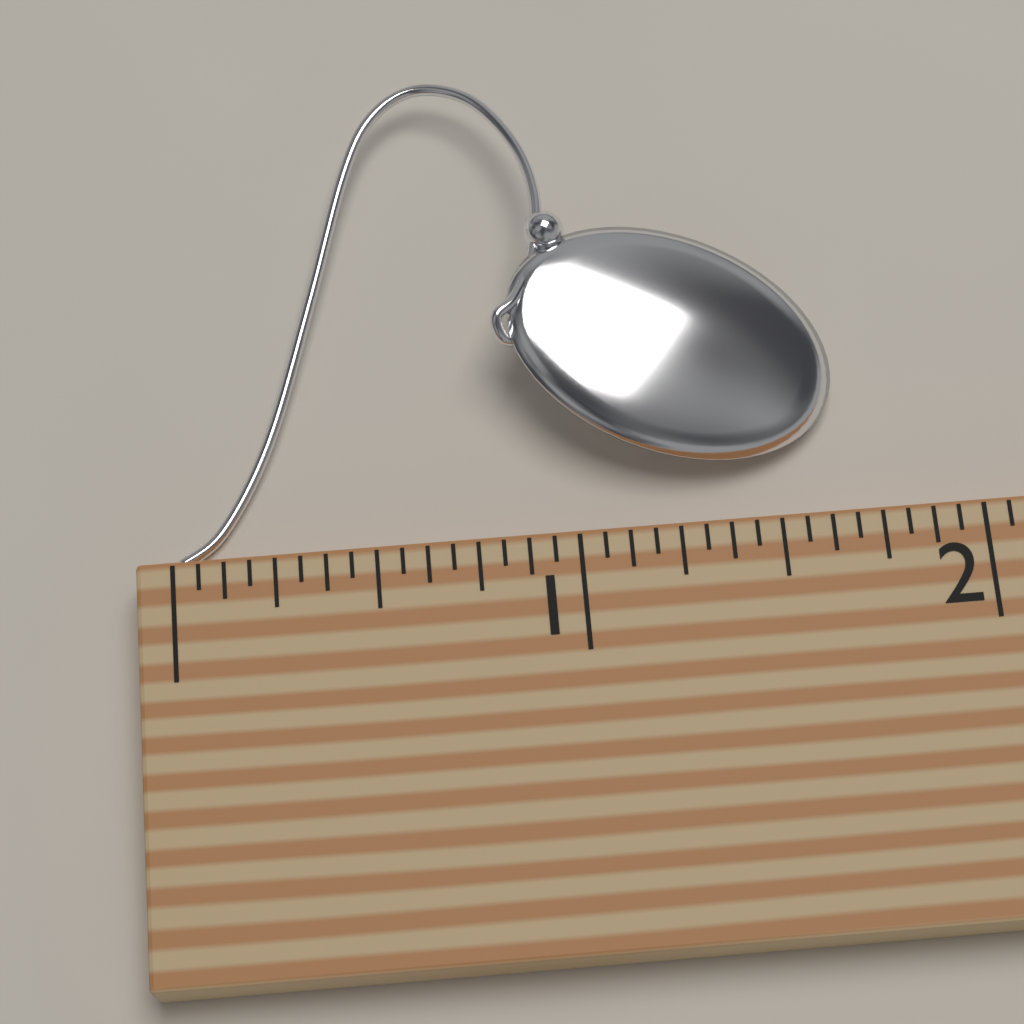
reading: 1.6875 (no unit)
